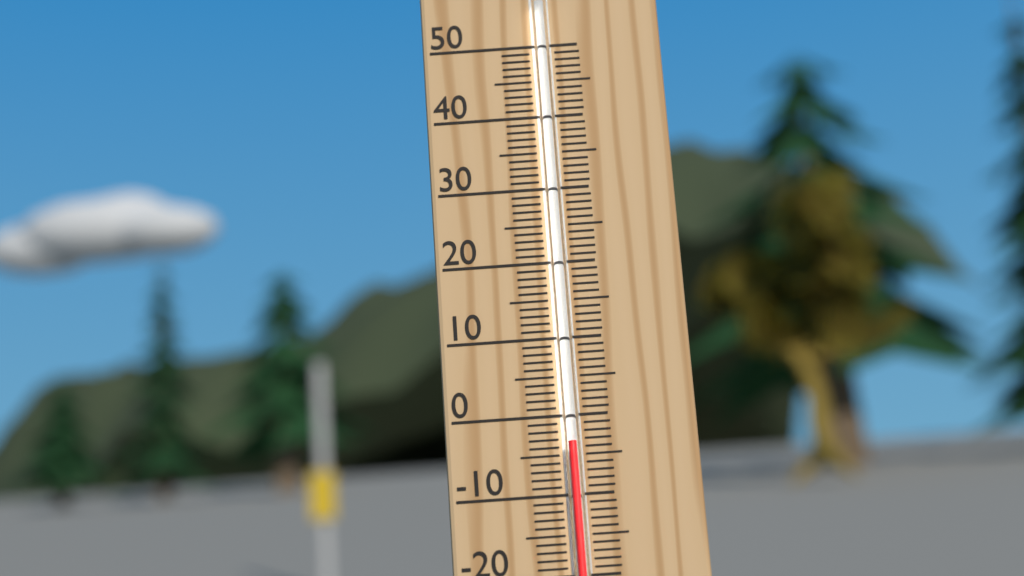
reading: -3.5 °C
